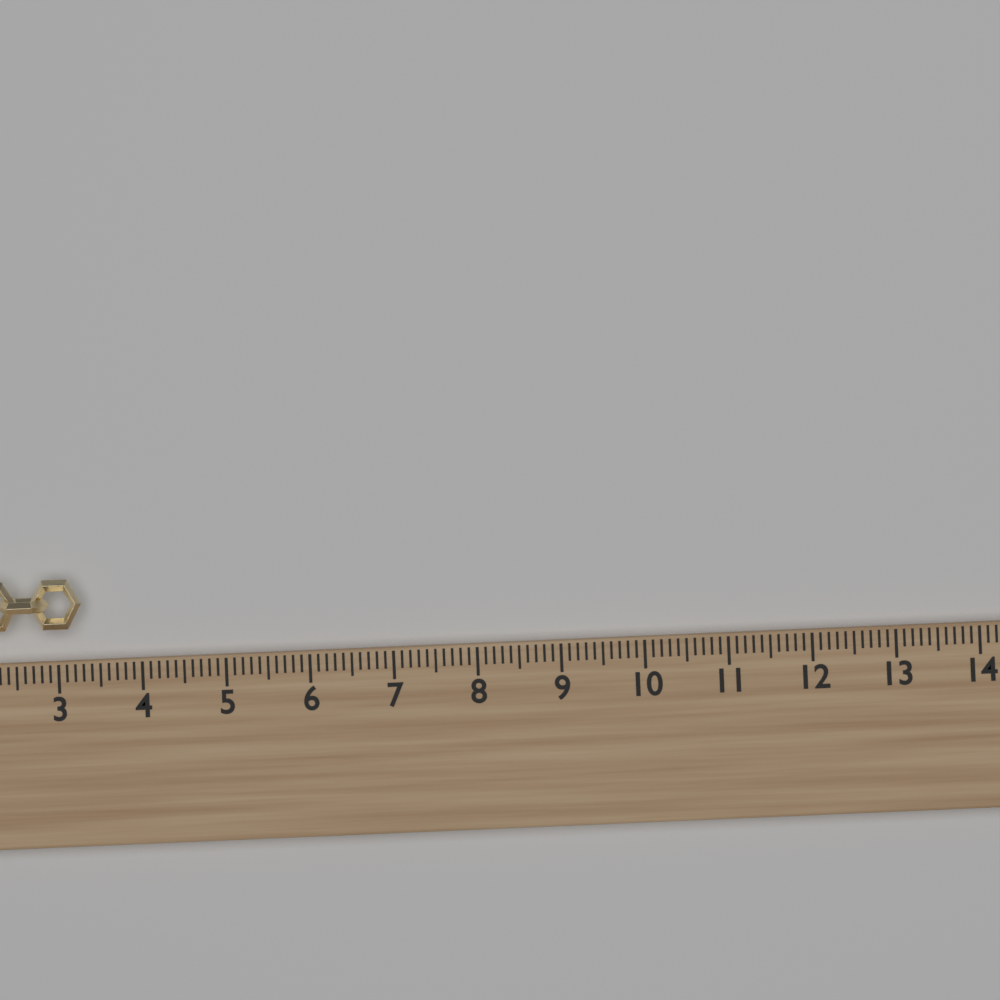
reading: 3.3 (no unit)
